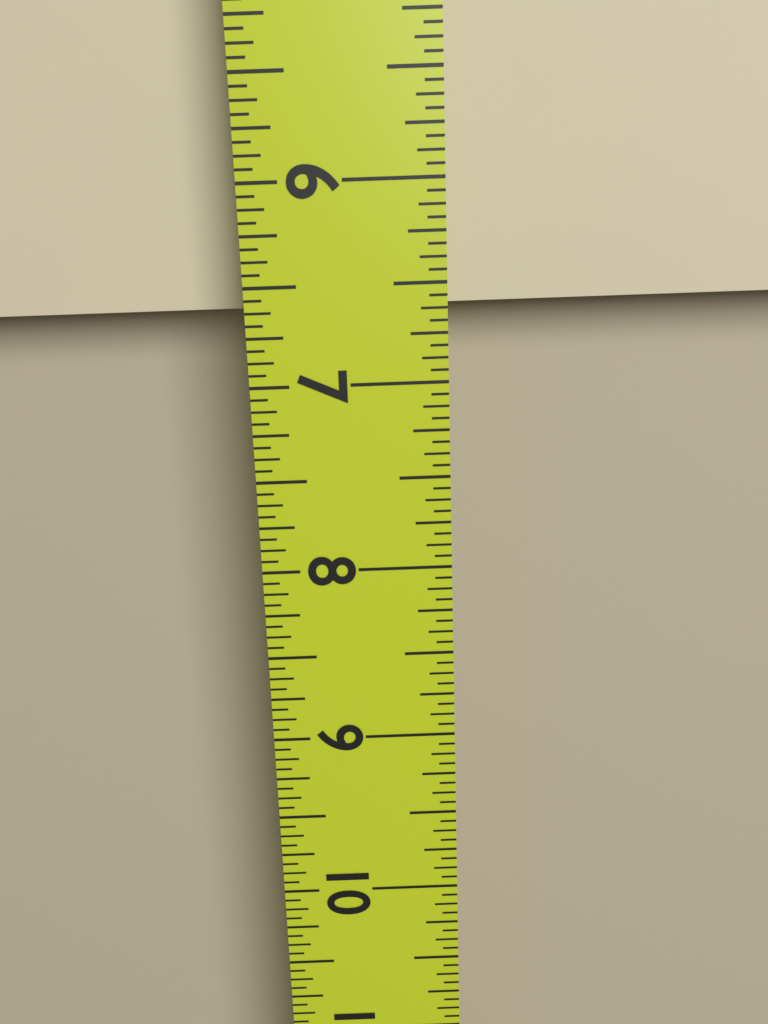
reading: 6.6250 in
